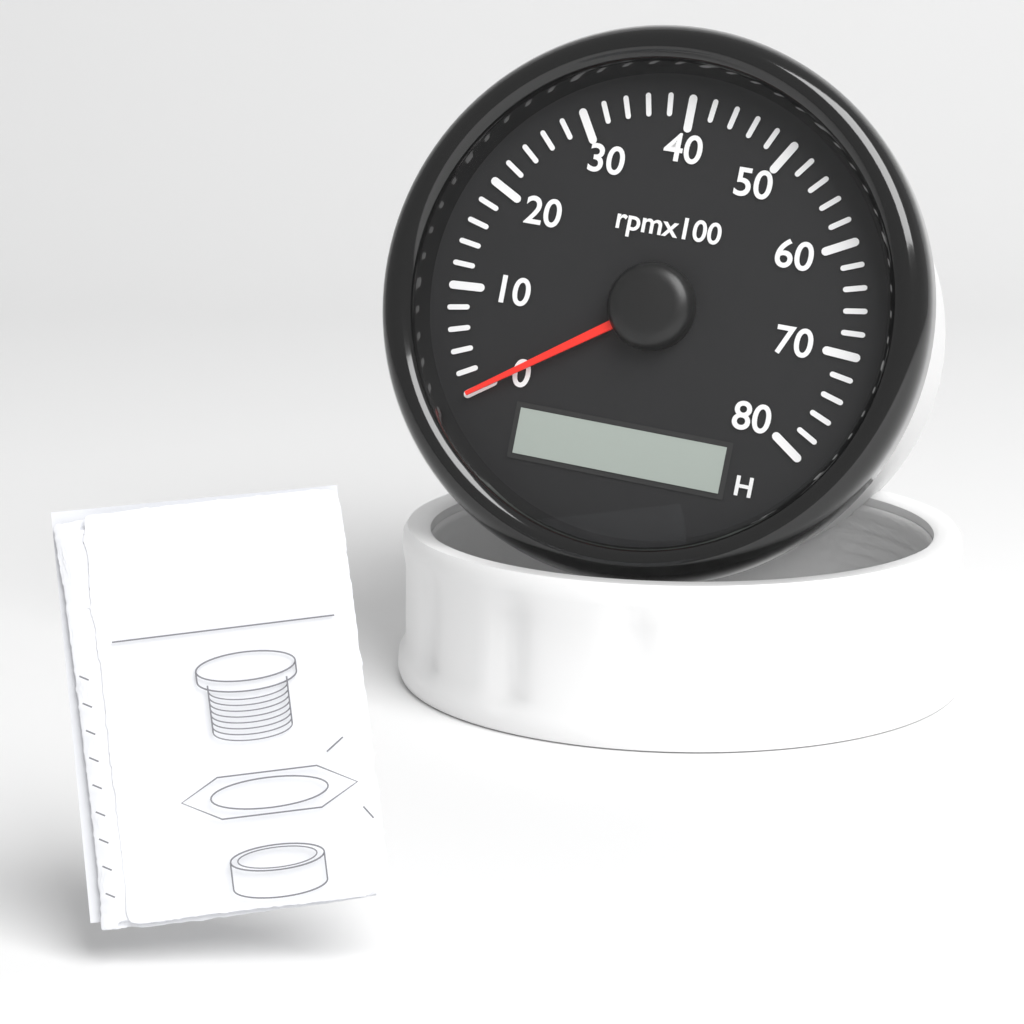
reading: 0 rpm
